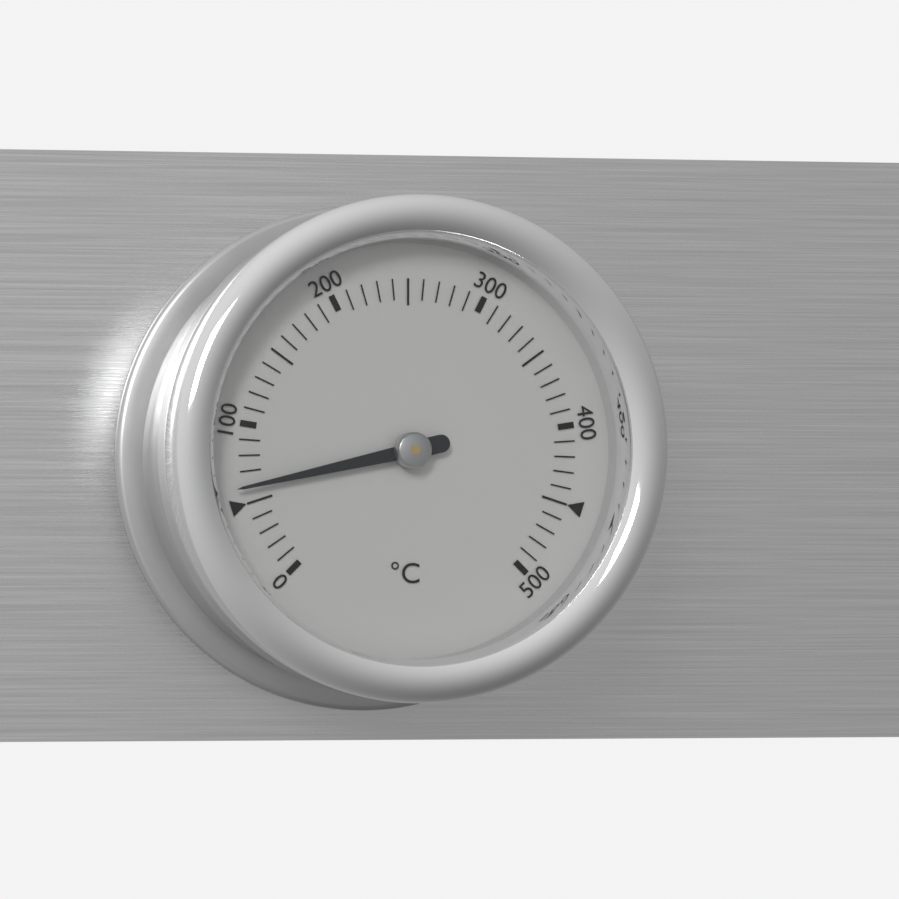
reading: 60 °C
